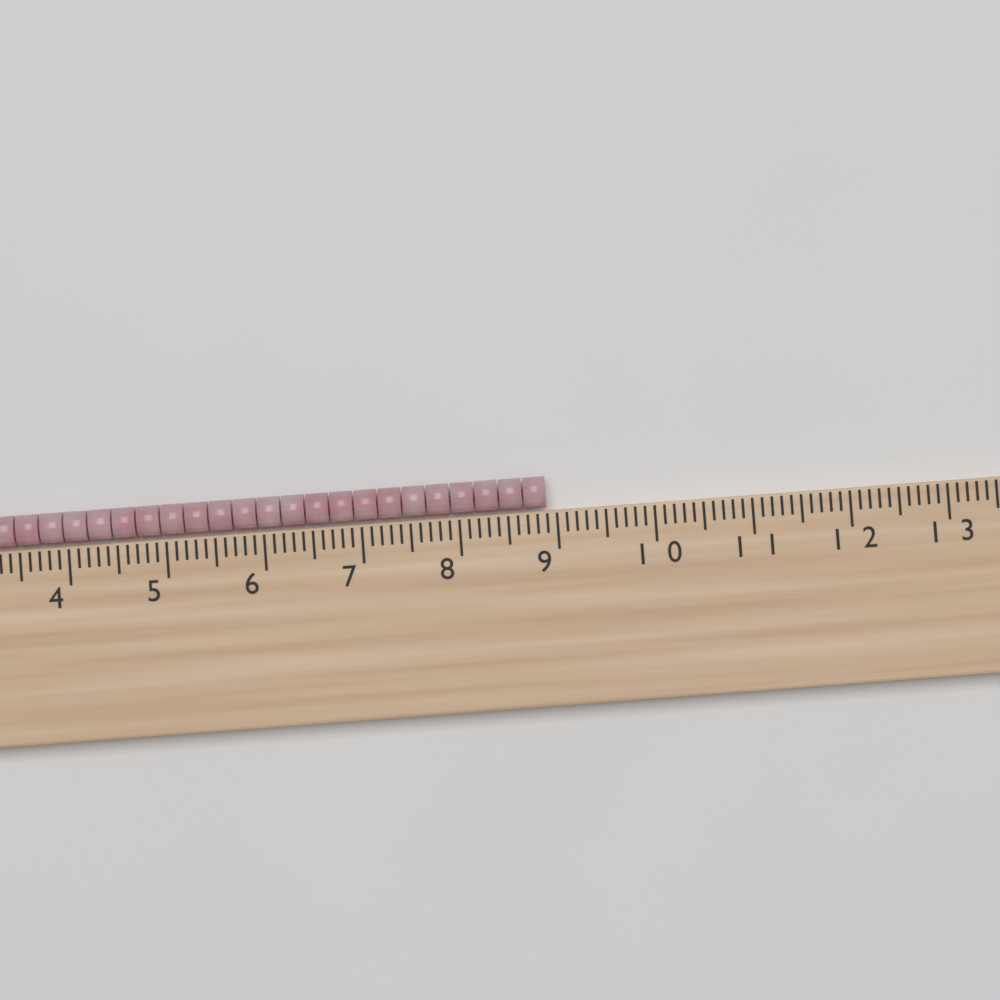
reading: 8.9 cm
